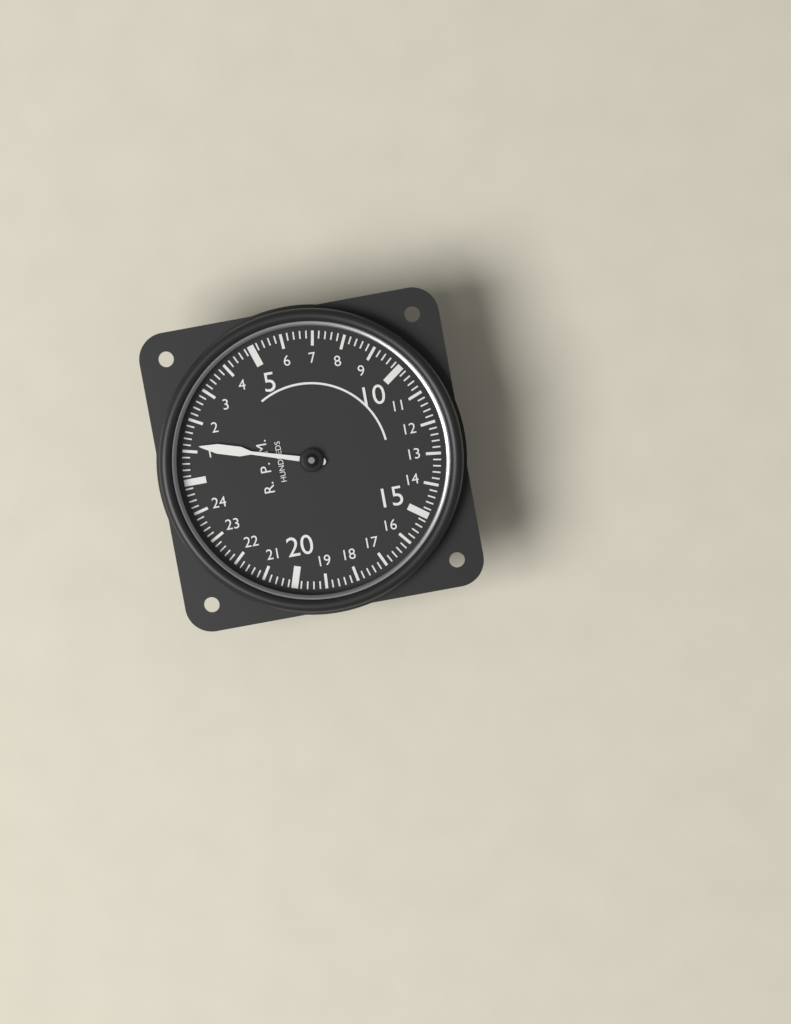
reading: 1.2 RPM x100
